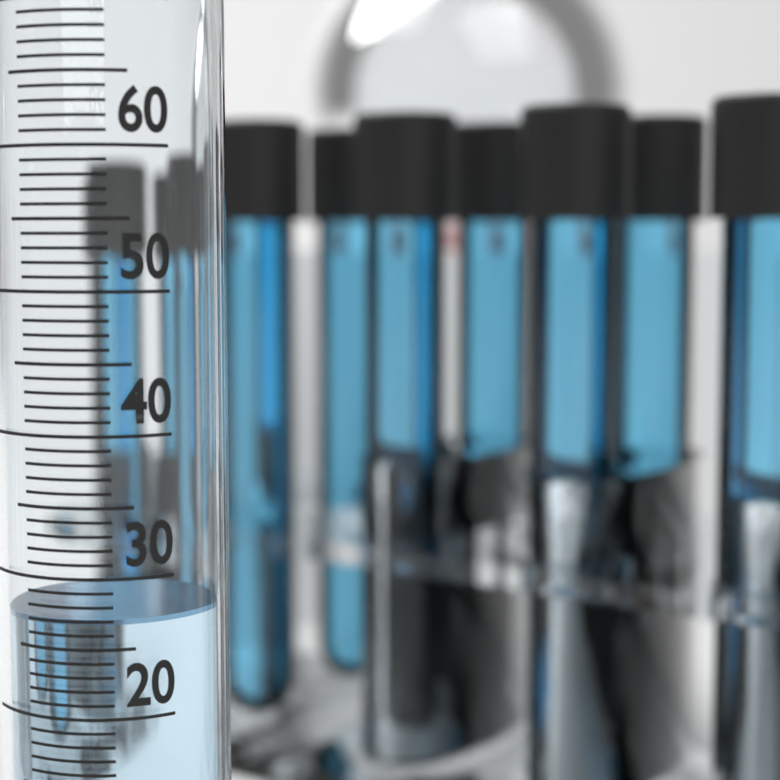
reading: 27 ml
